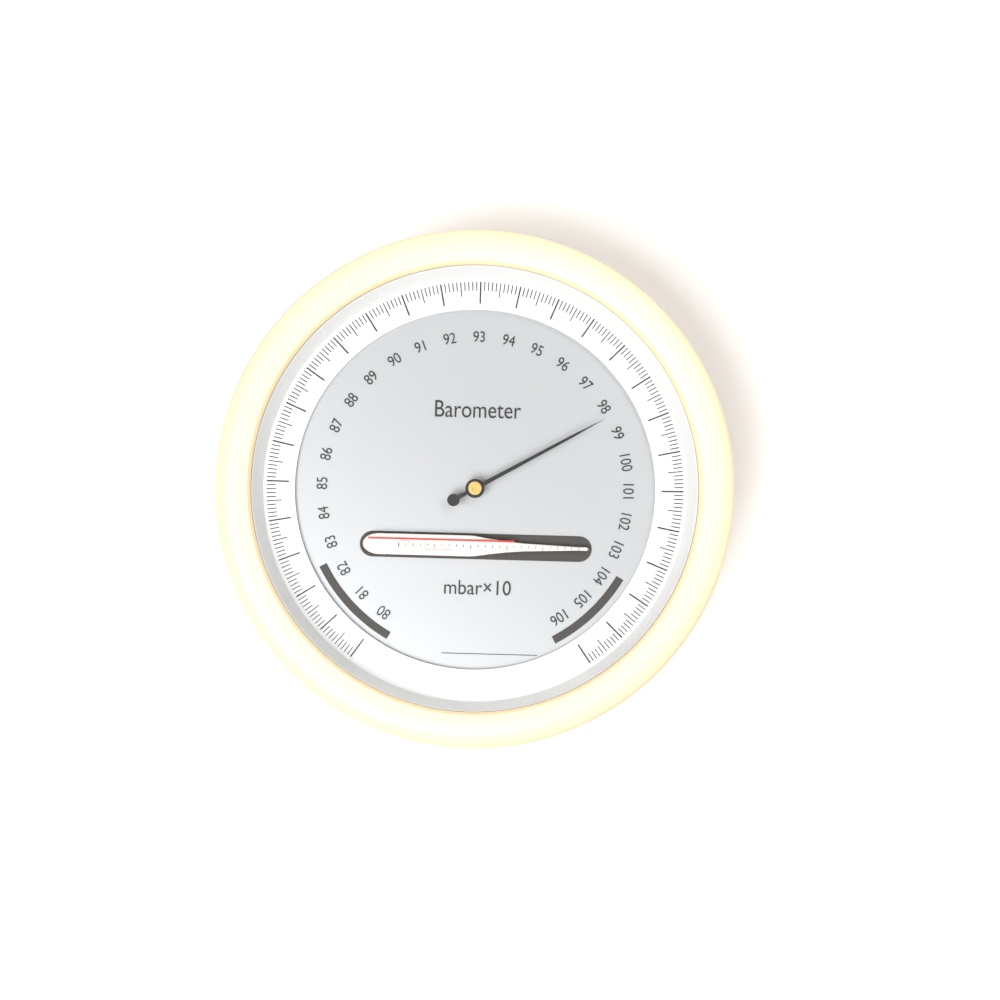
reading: 98.4 mbar×10
